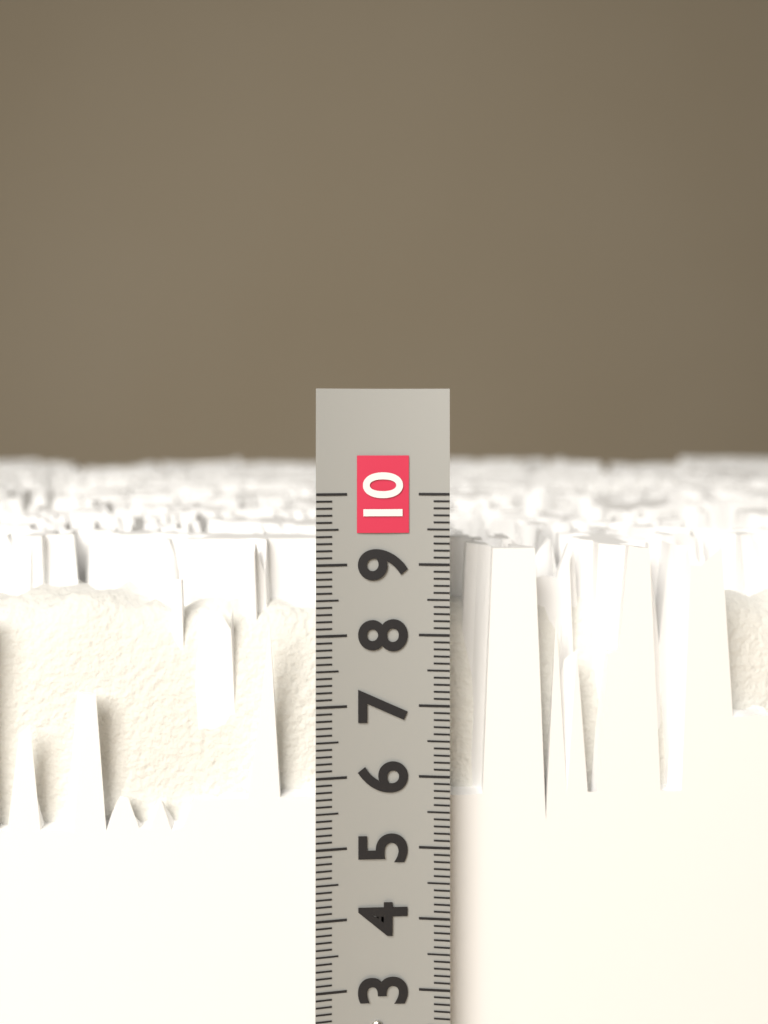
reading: 9.2 (no unit)
